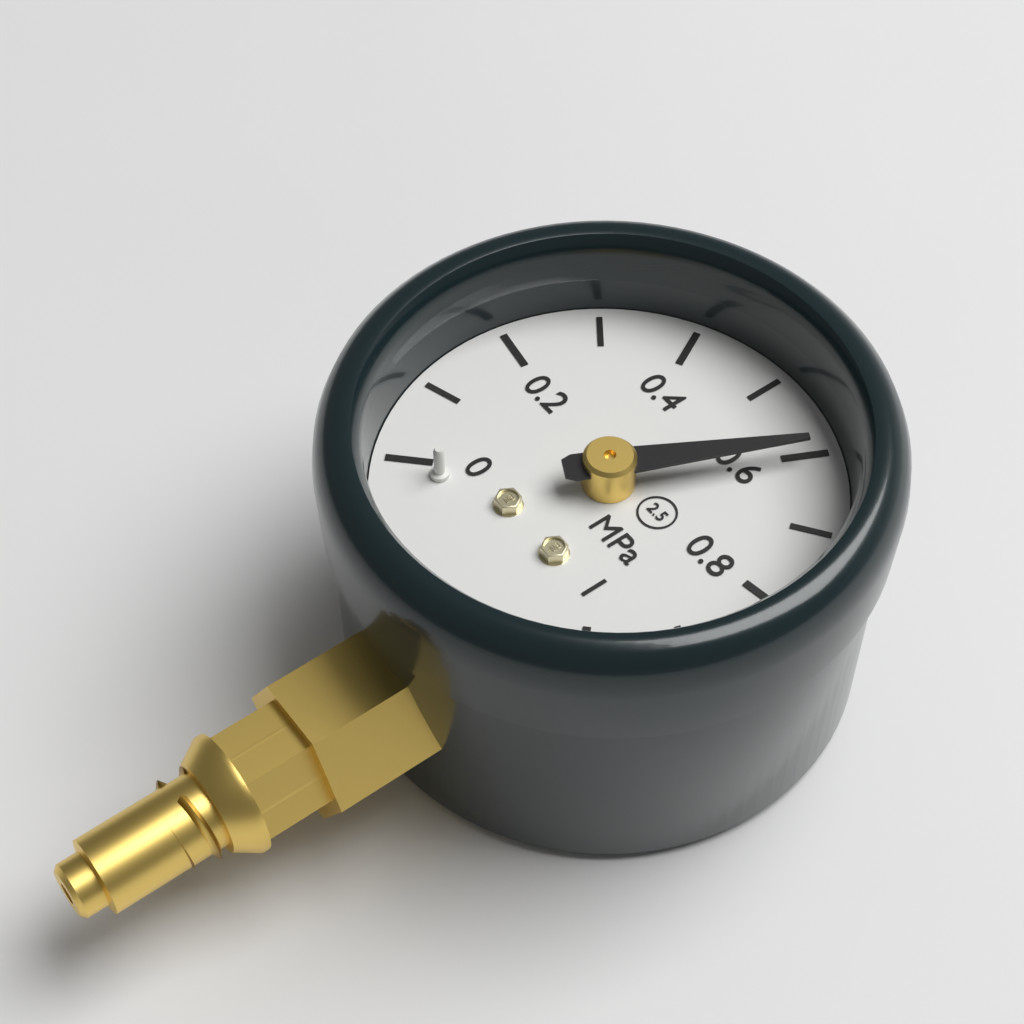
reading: 0.6 MPa
